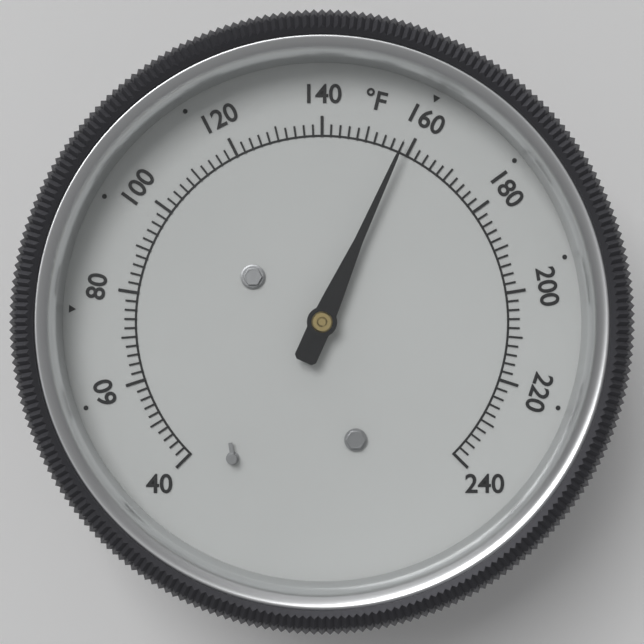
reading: 158 °F
